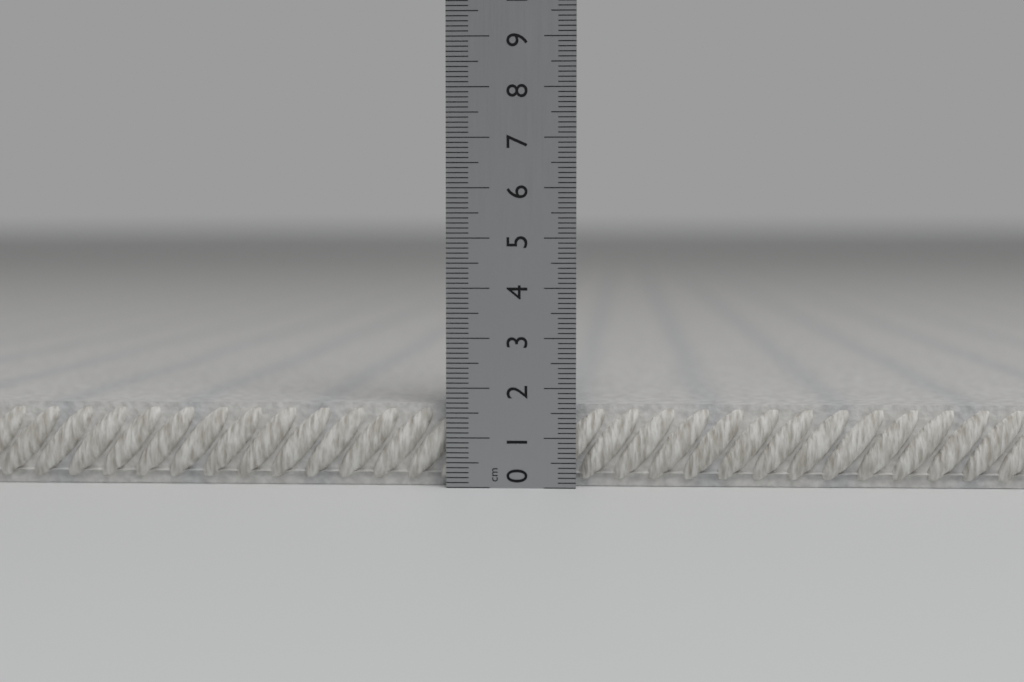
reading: 1.7 cm
